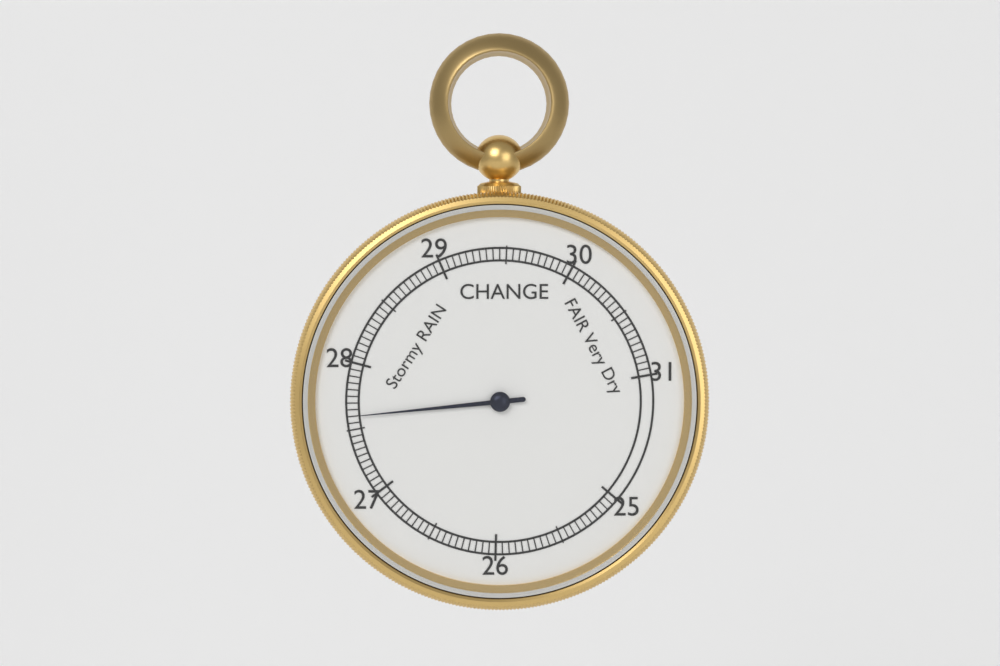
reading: 27.60 inHg
